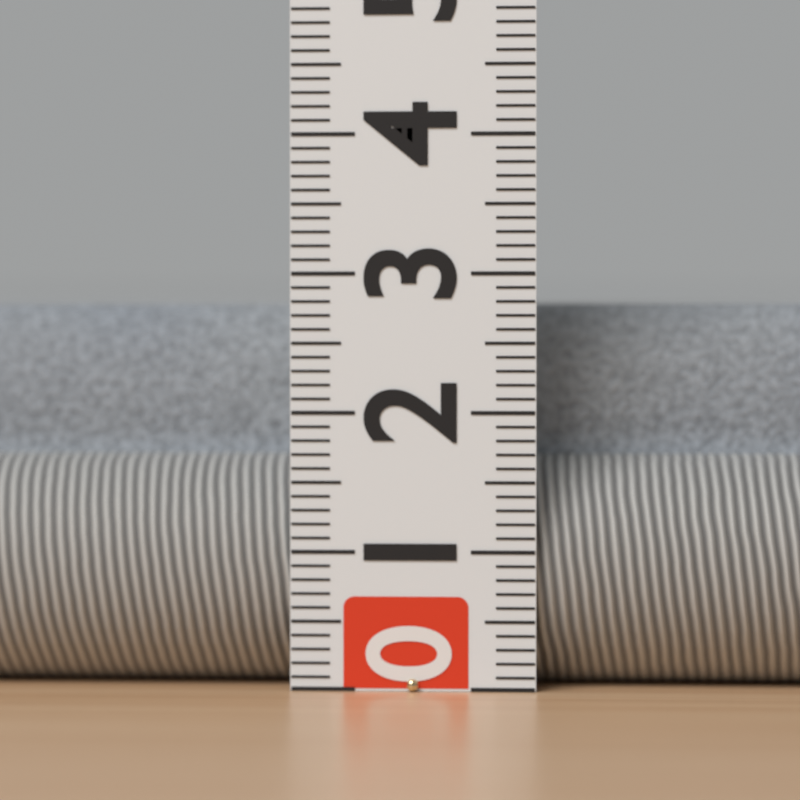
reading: 2.8 (no unit)
